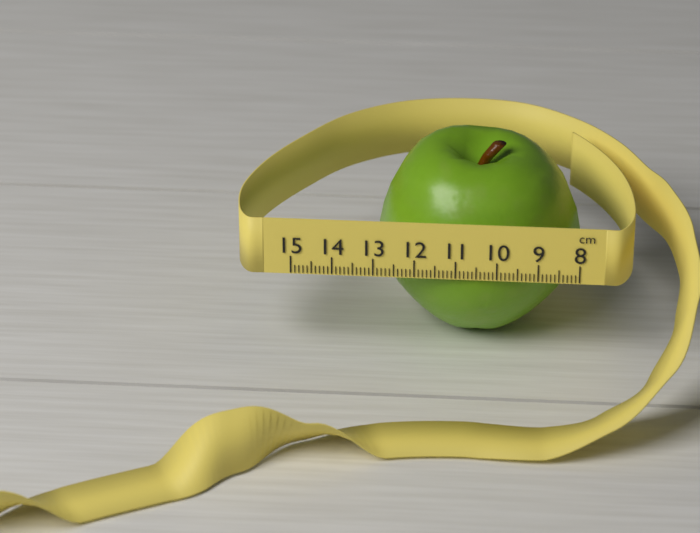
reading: 13.0 cm
